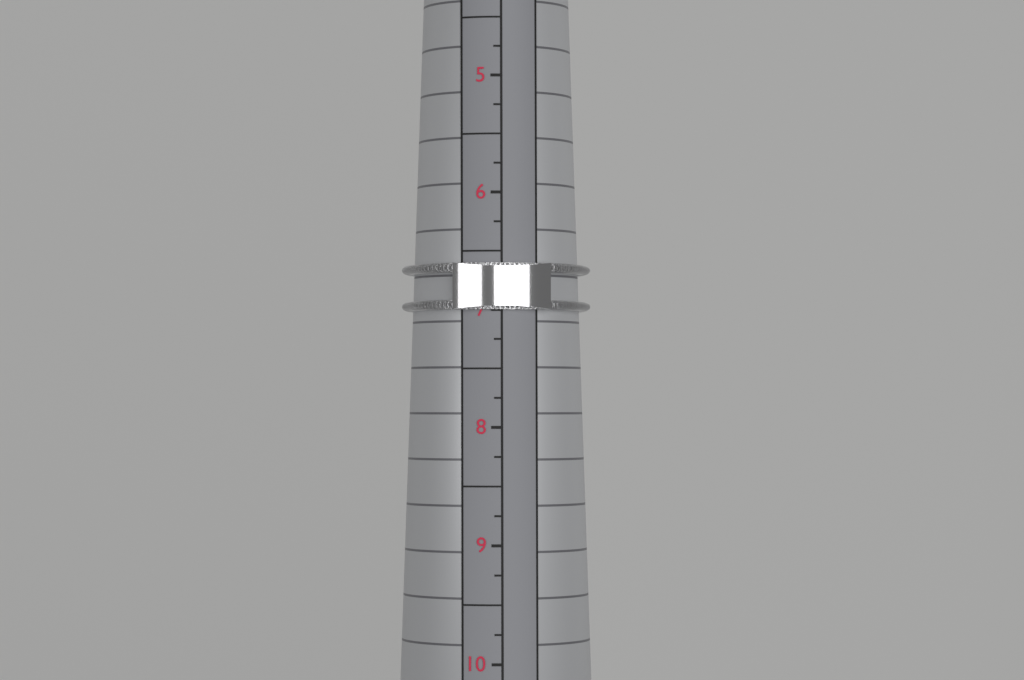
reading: 7.00 (no unit)
